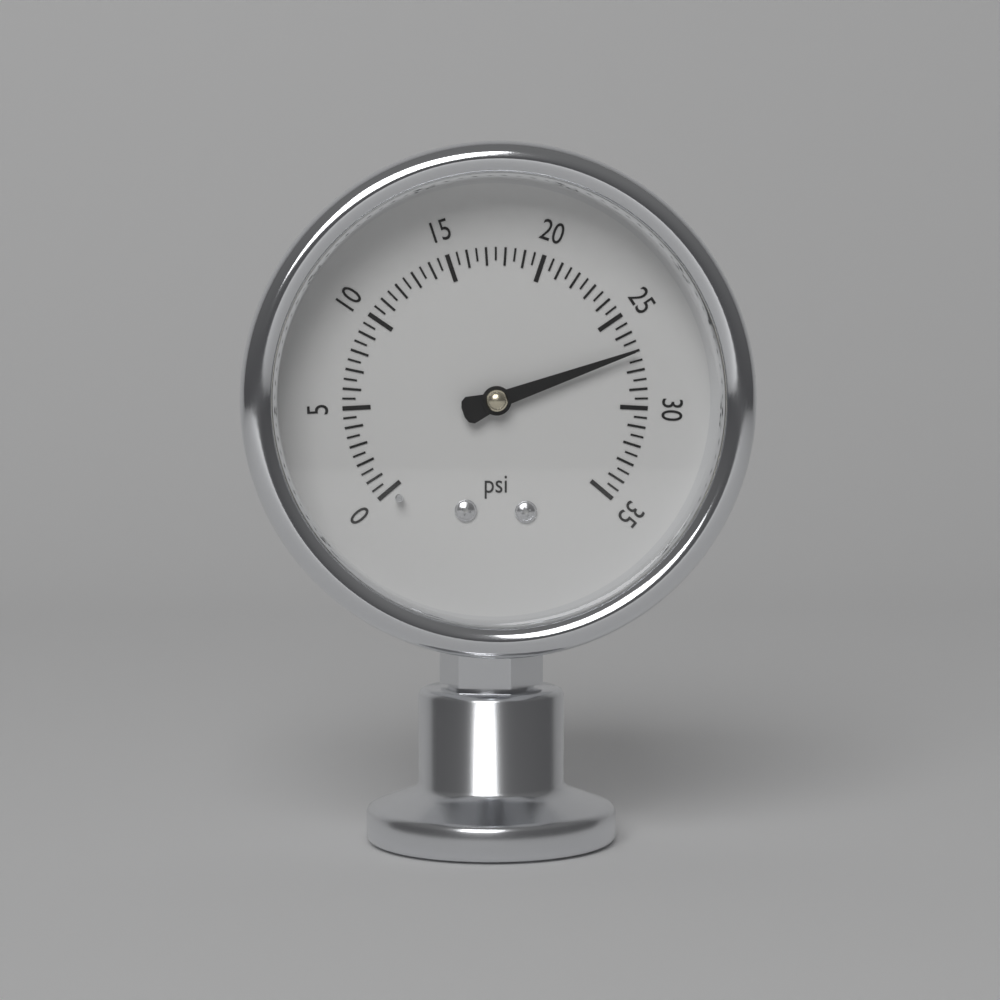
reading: 27.0 psi
